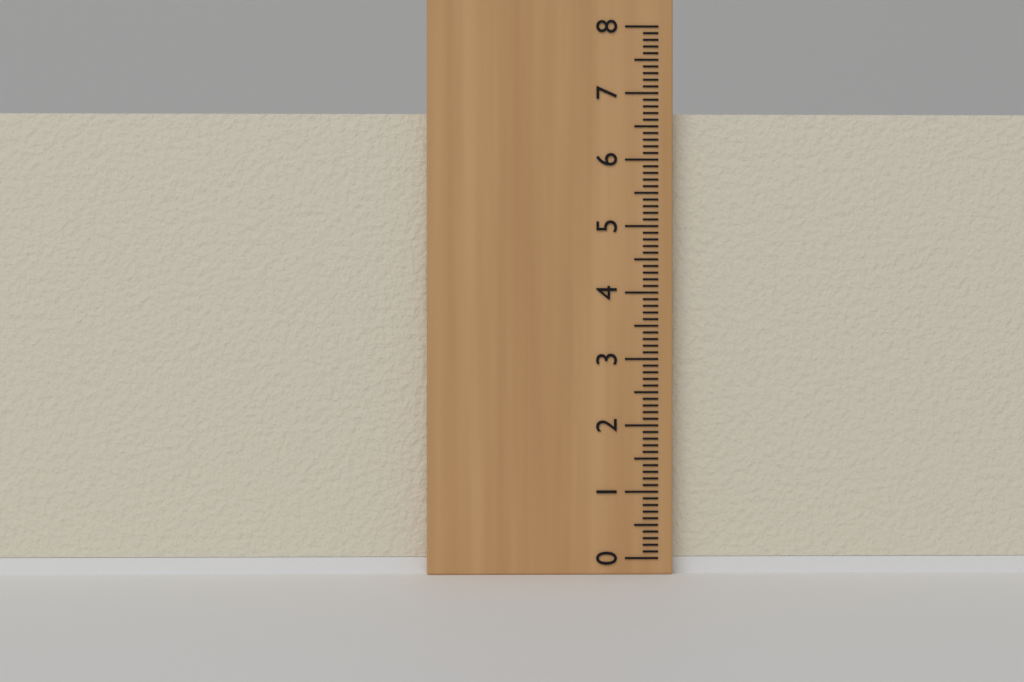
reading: 6.7 (no unit)
